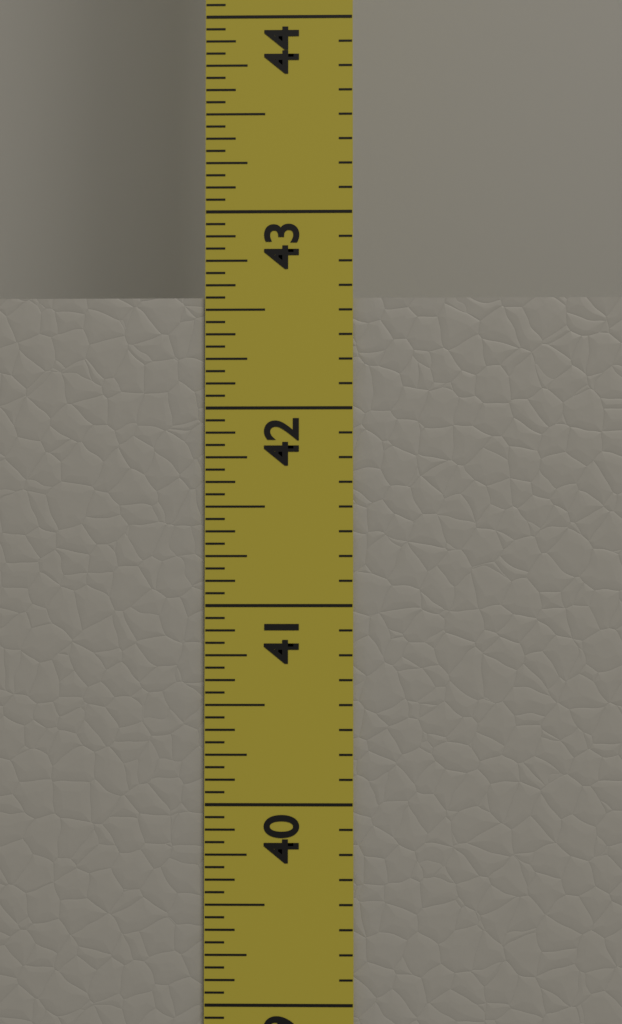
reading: 42.5625 in
